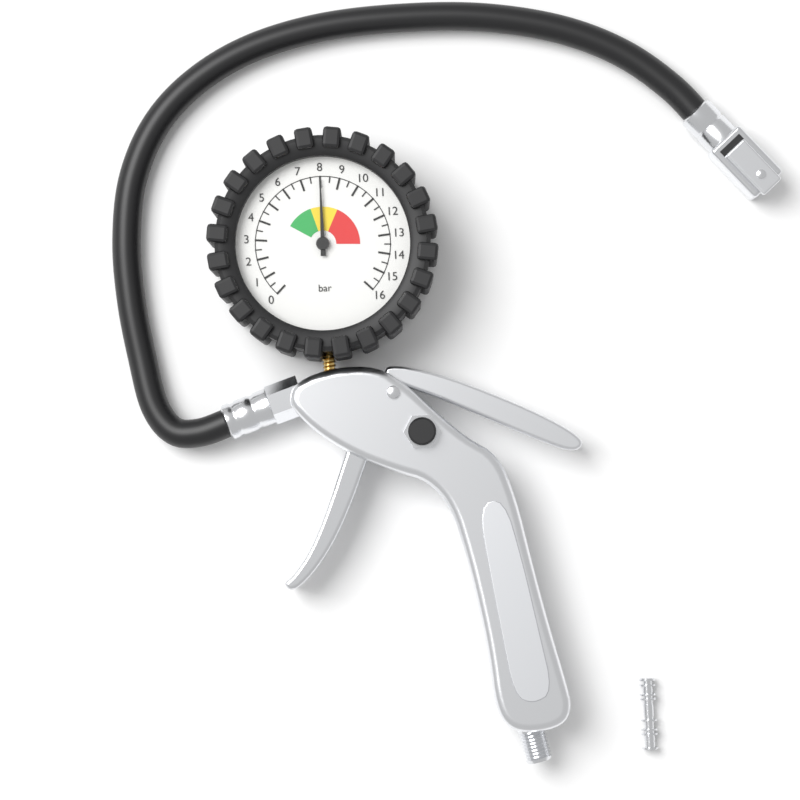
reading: 8.0 bar
